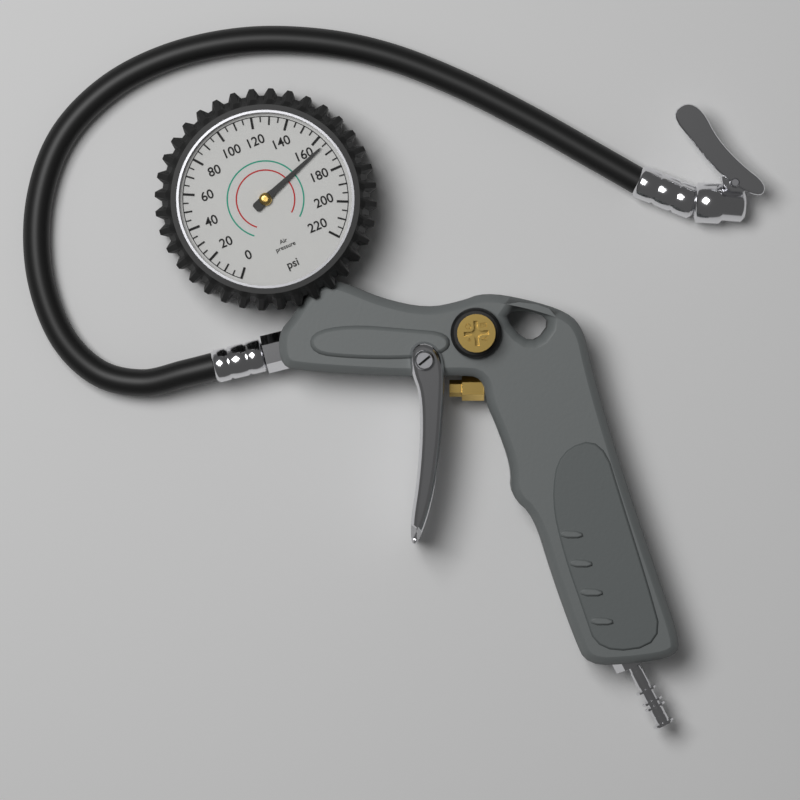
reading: 165 psi
